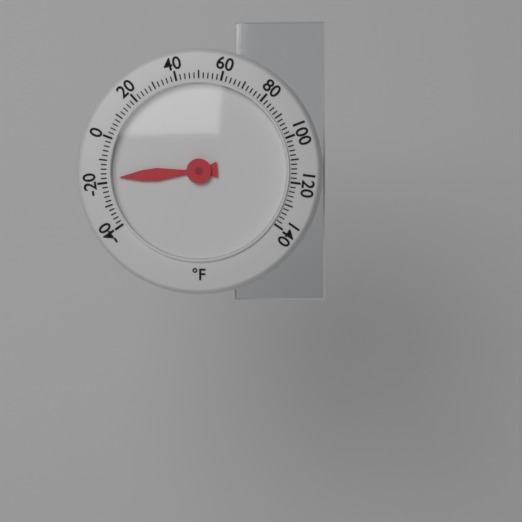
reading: -18 °F
